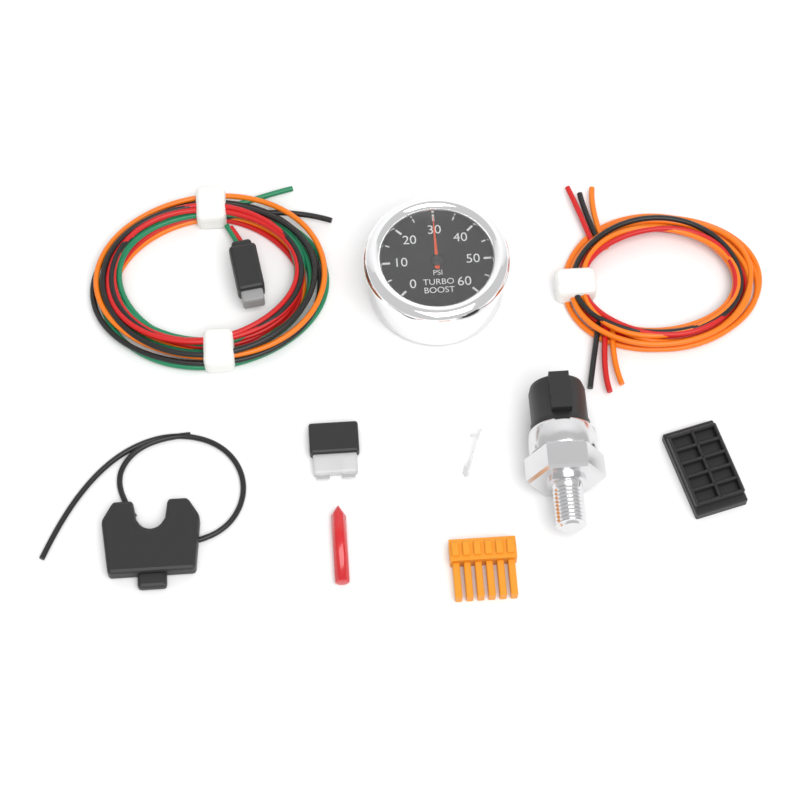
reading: 30 psi
